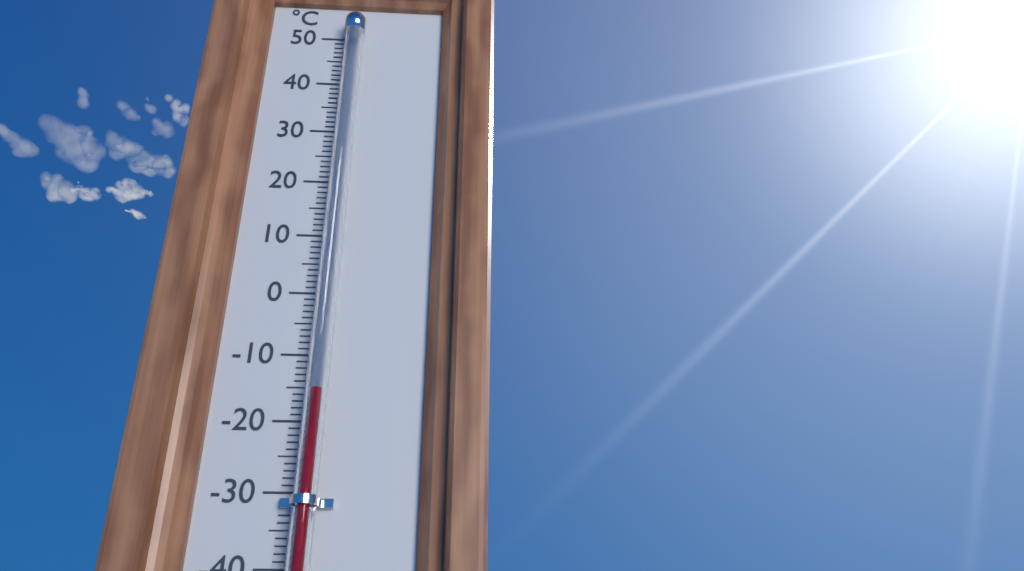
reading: -16 °C
